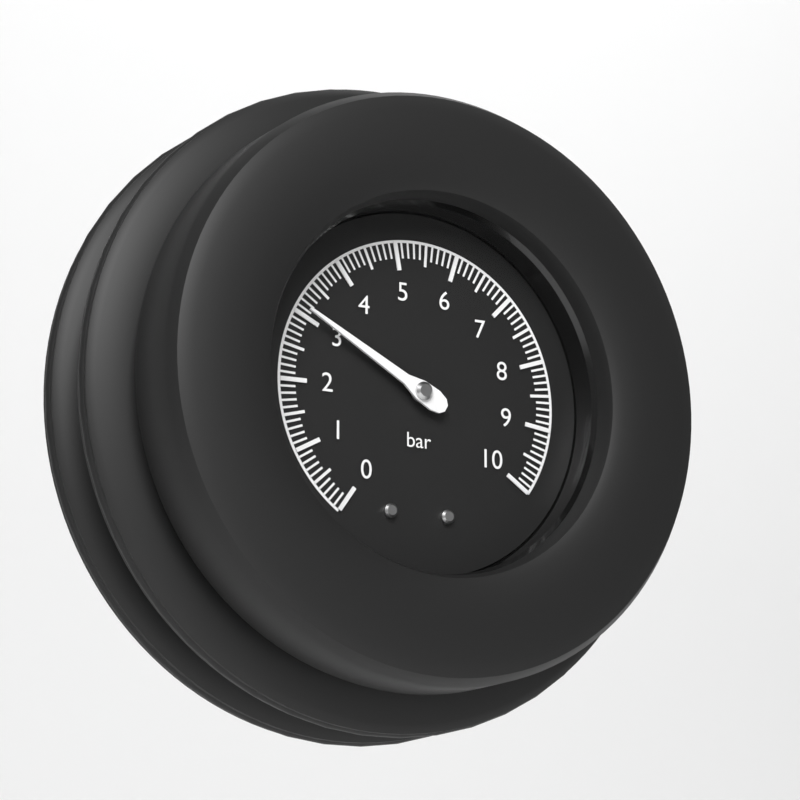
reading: 3.1 bar
